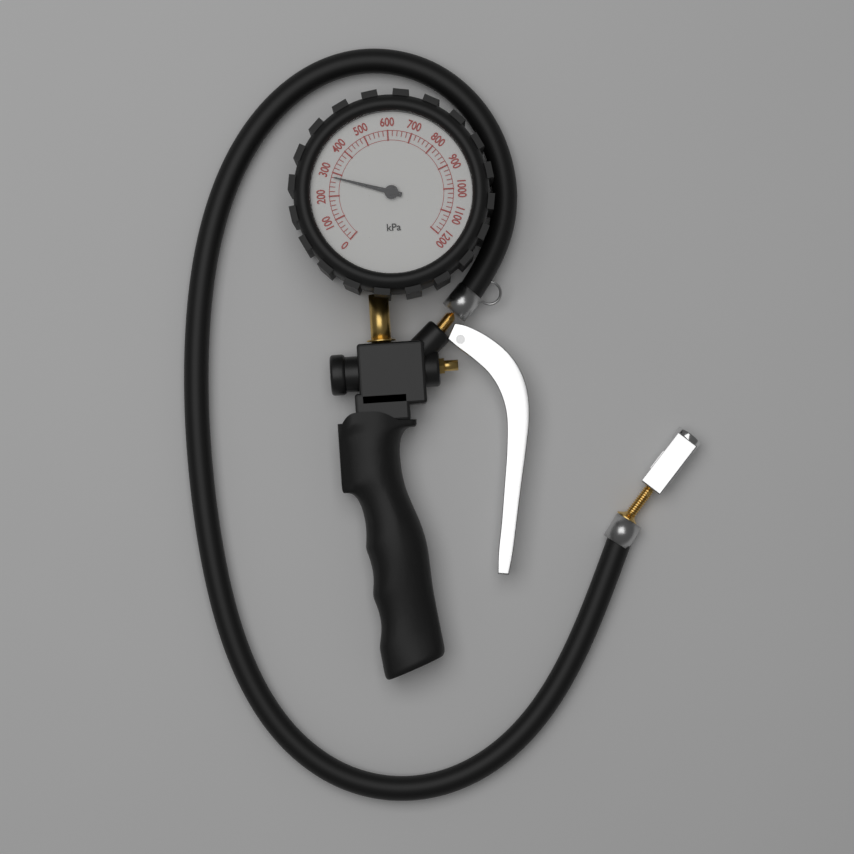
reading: 280 kPa
